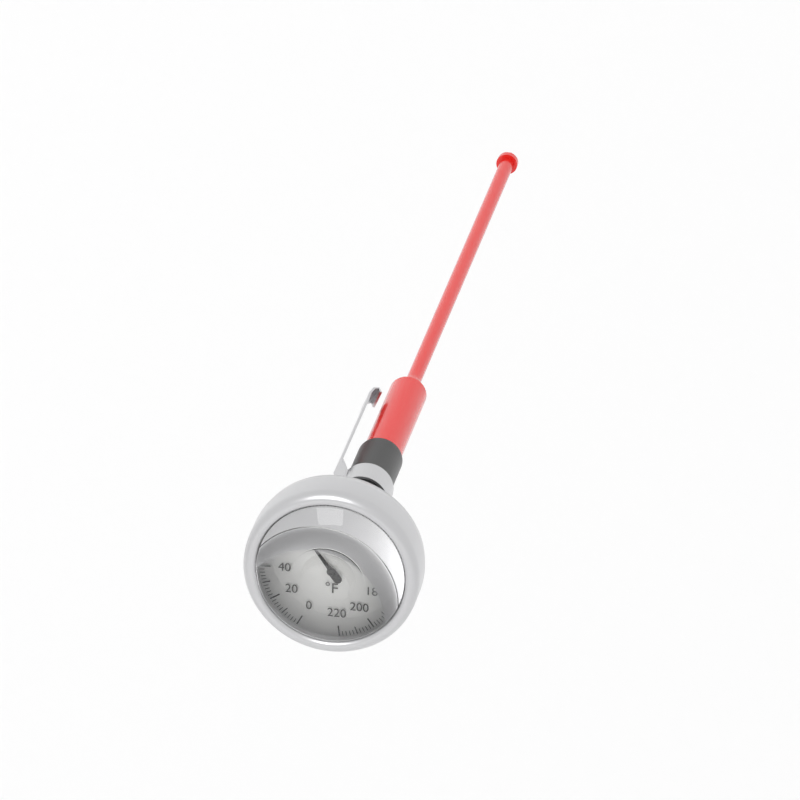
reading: 78 °F
